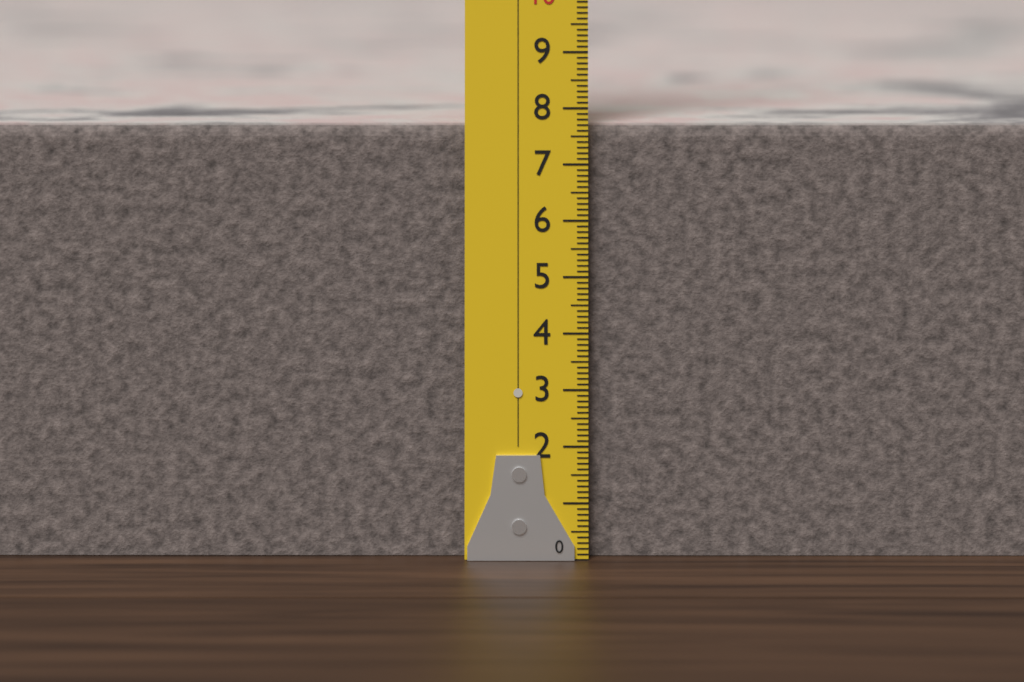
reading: 7.7 (no unit)
